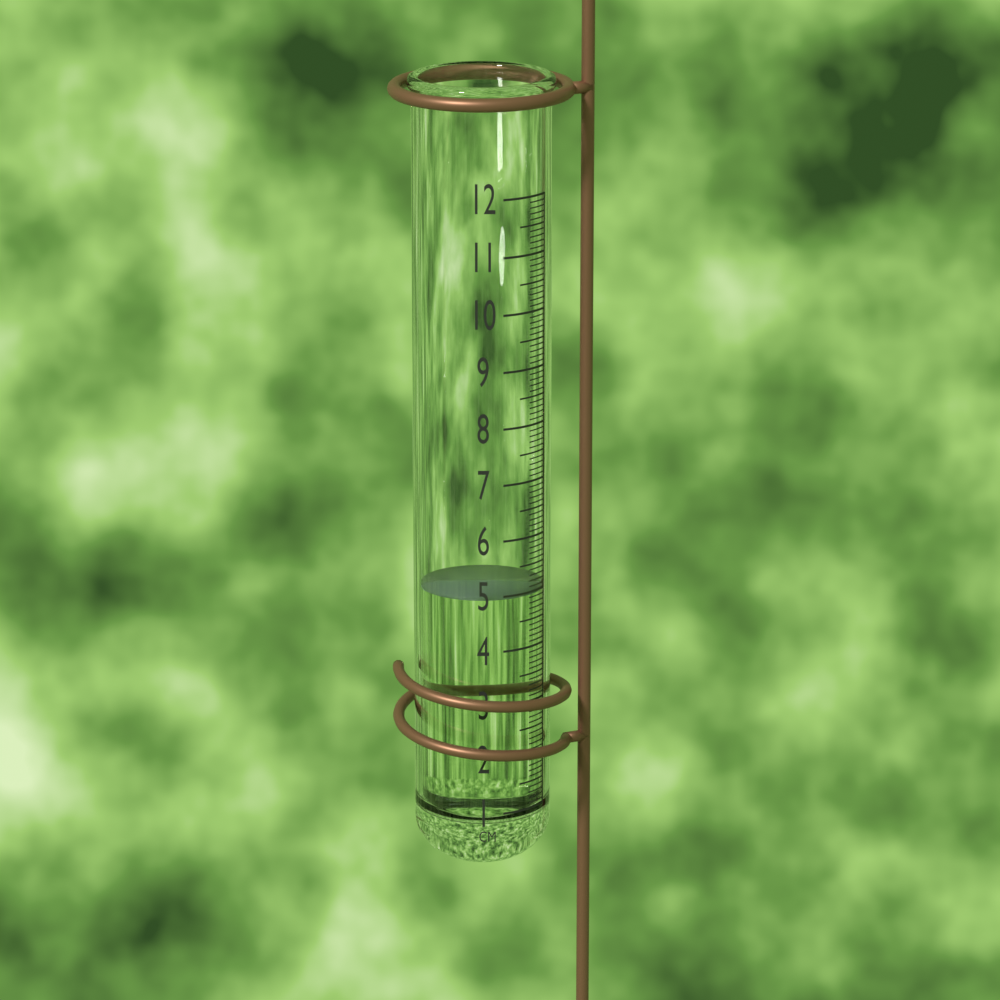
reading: 5.0 cm
